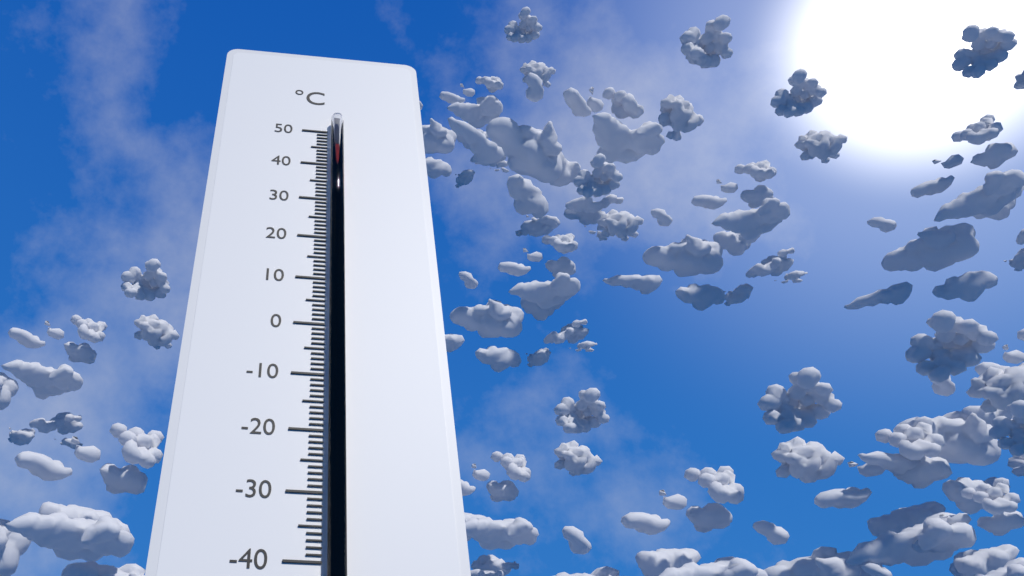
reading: 44 °C
